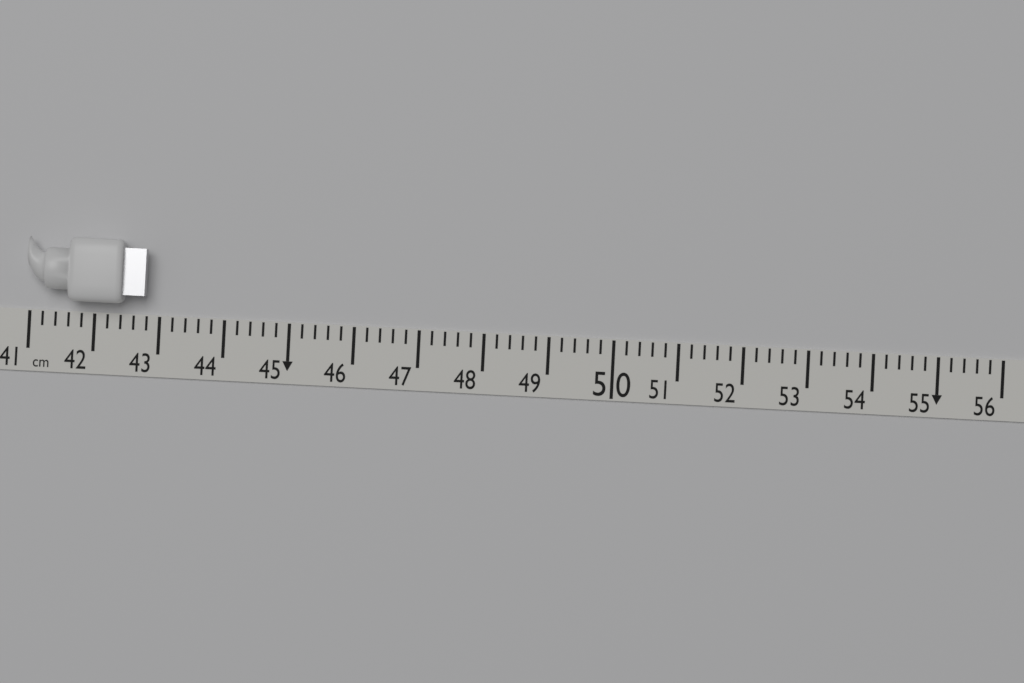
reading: 42.8 cm
